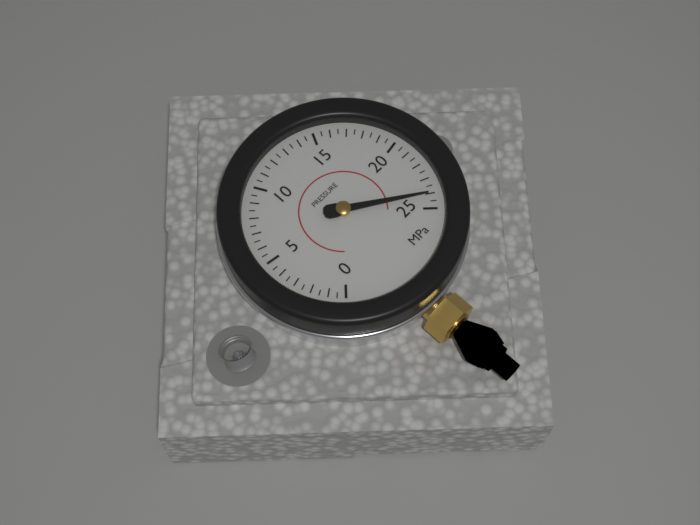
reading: 24.0 MPa
